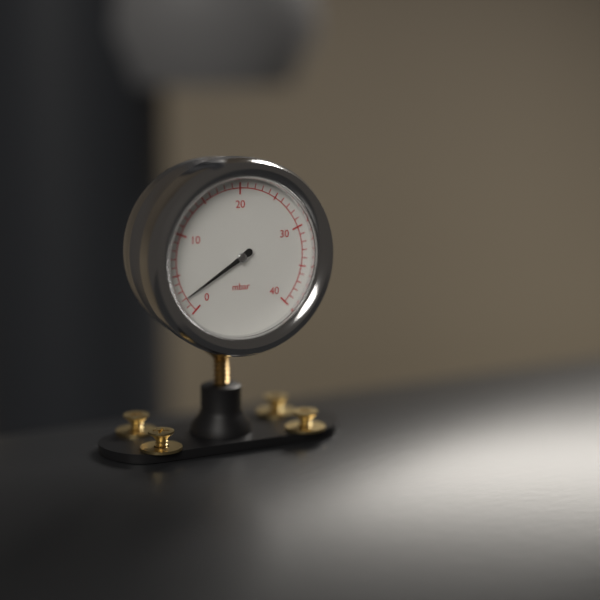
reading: 2 mbar
